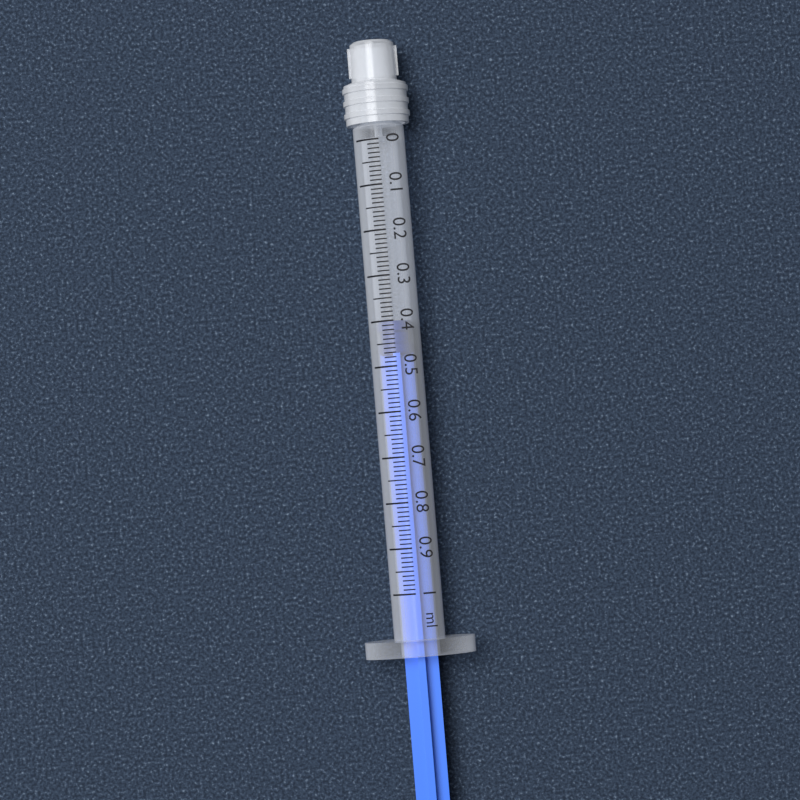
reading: 0.40 ml
